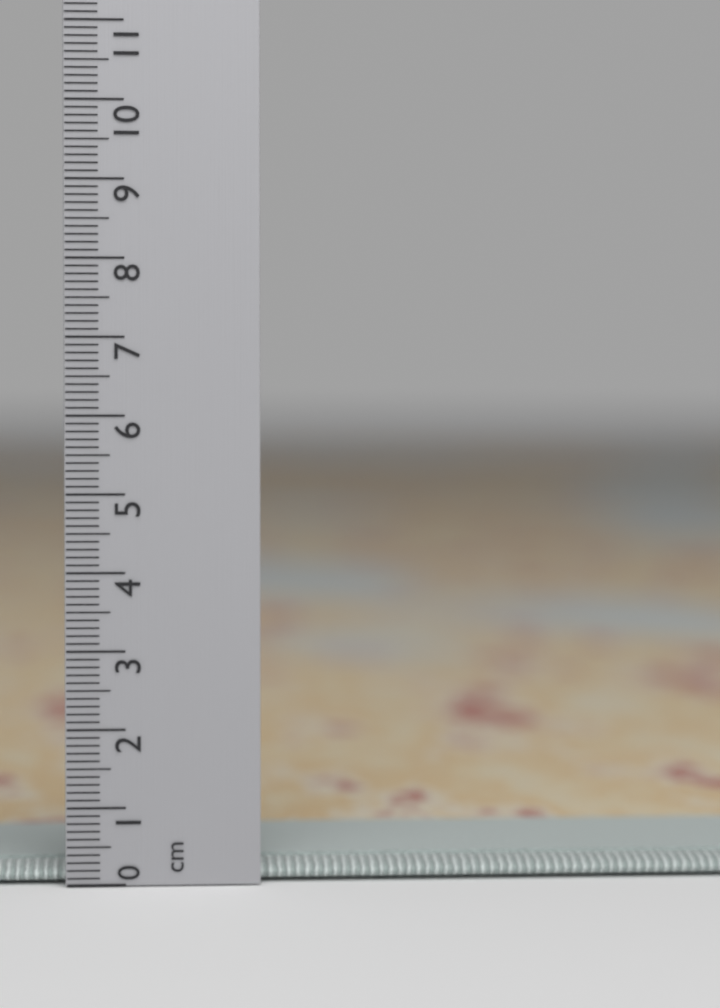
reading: 0.3 cm
